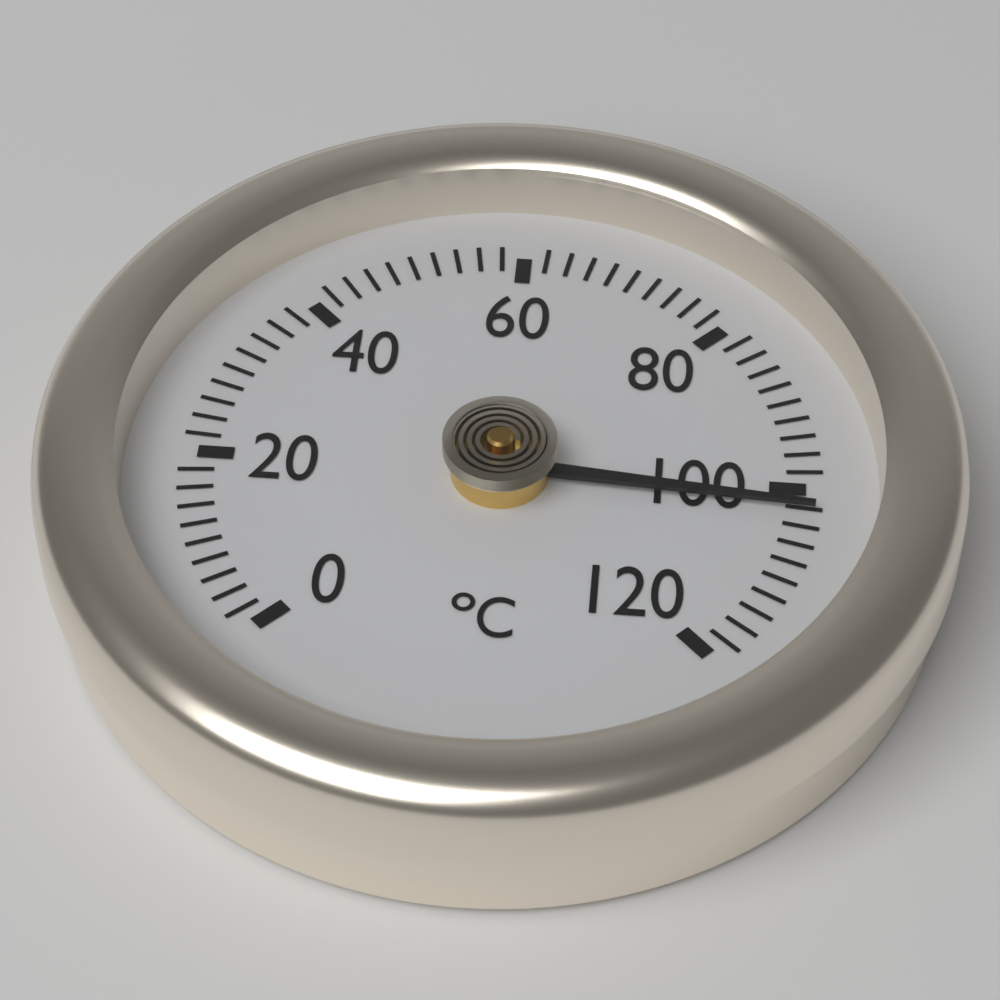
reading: 102 °C
